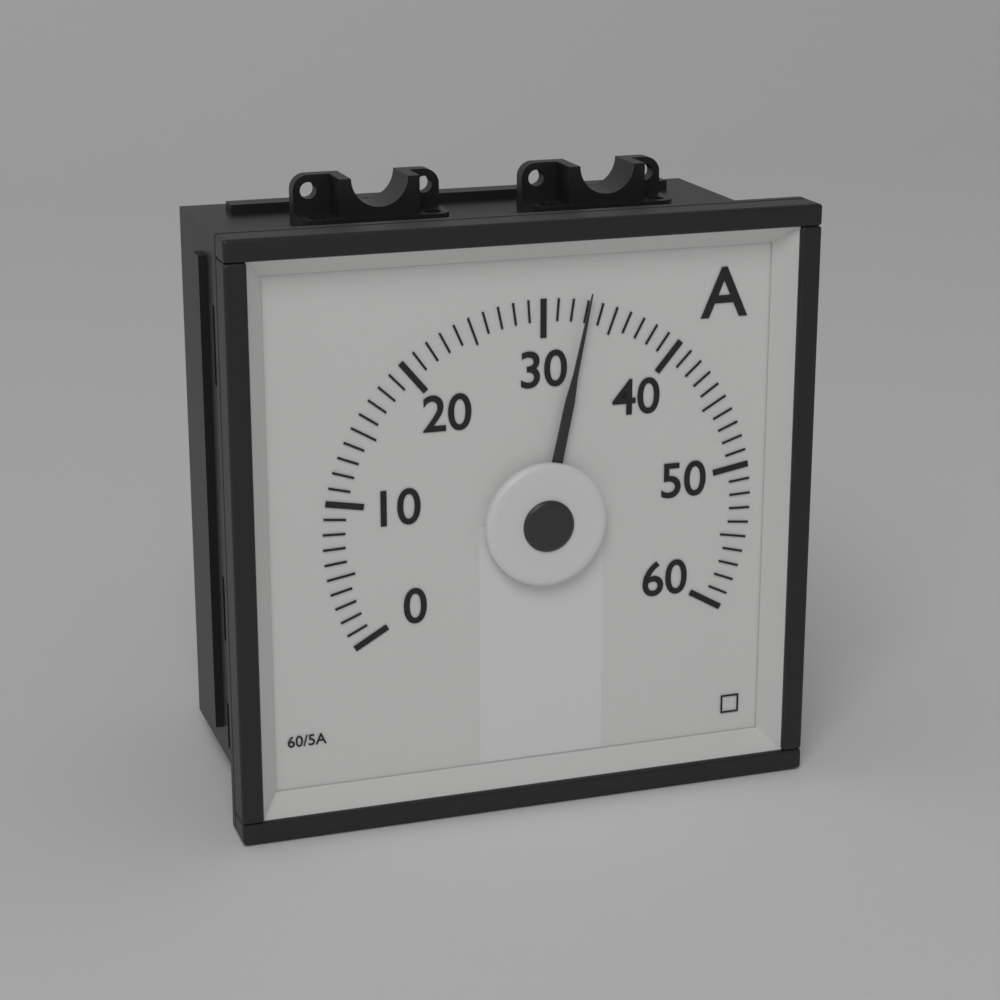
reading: 33 A
